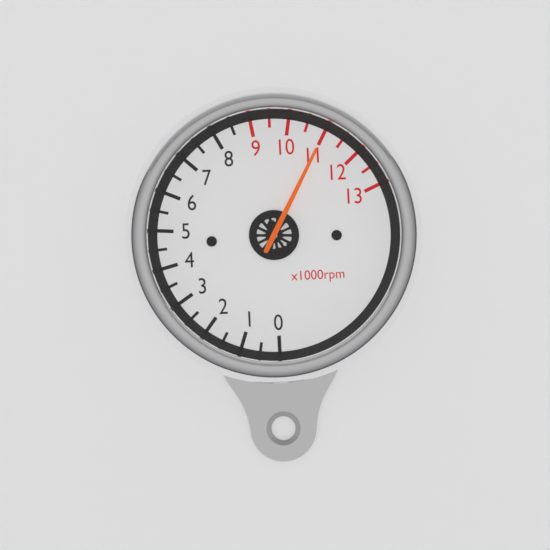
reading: 11.0 x1000rpm
